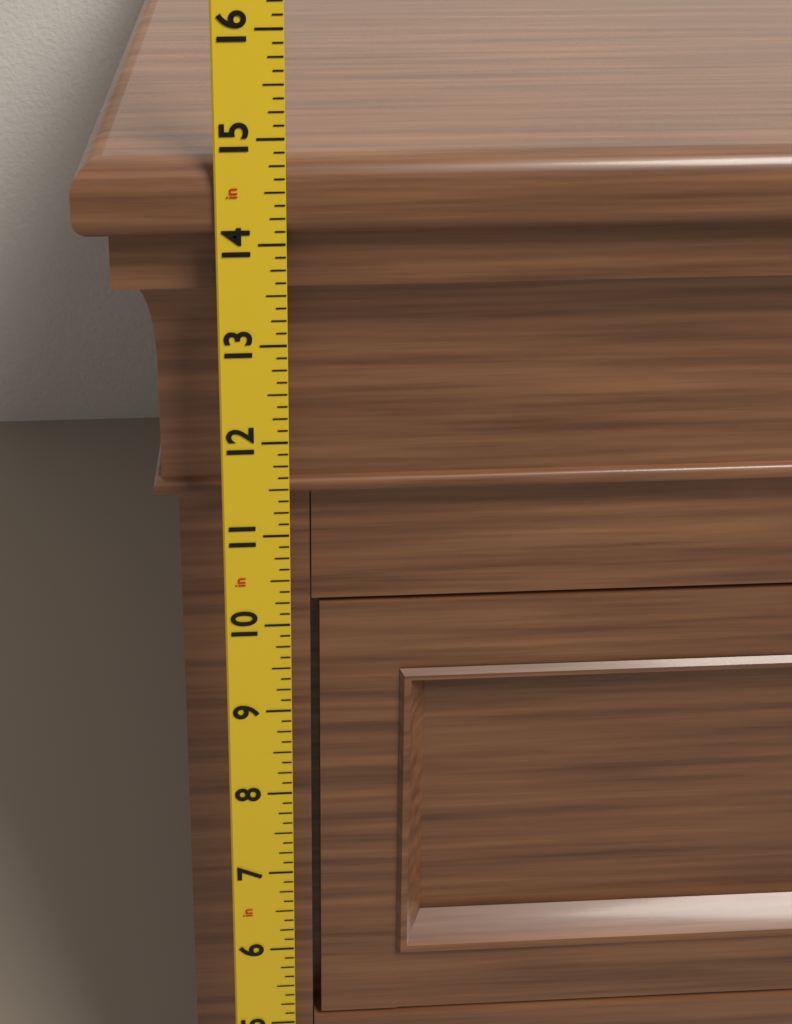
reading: 14.750 in
